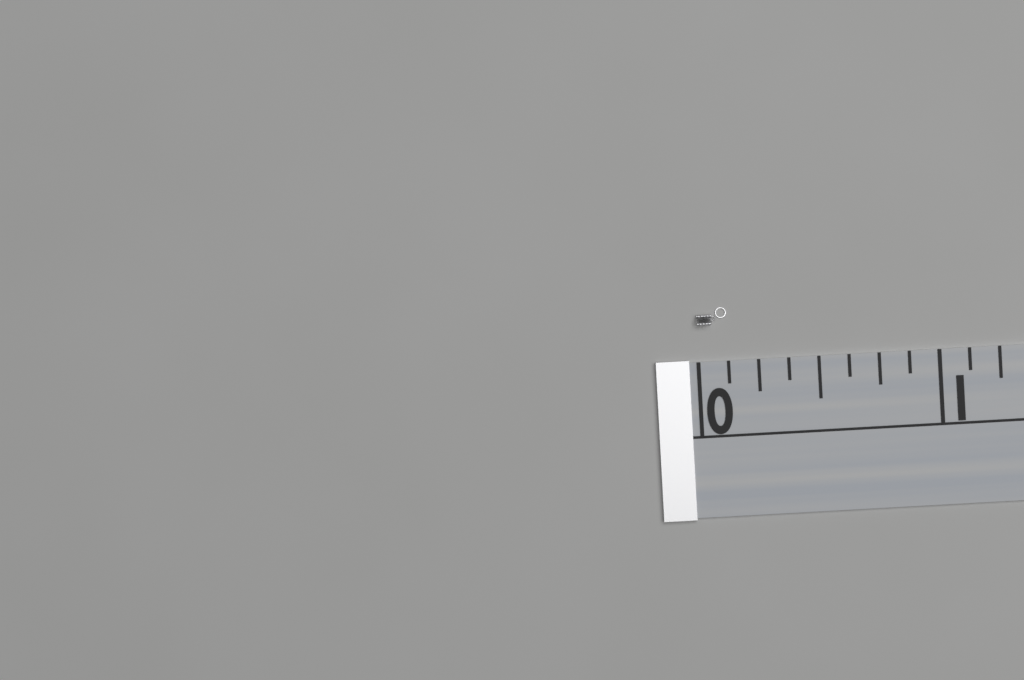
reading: 0.125 (no unit)
